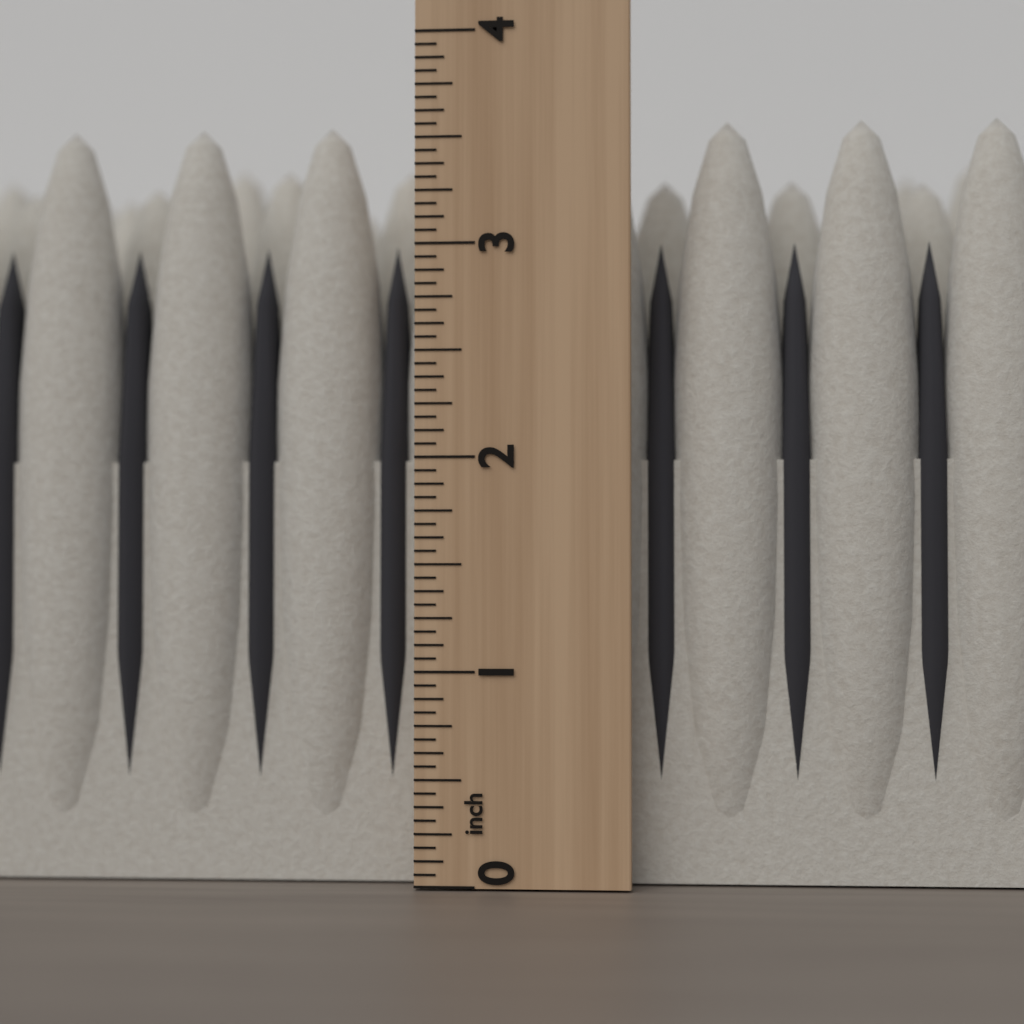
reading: 3.6250 inch
